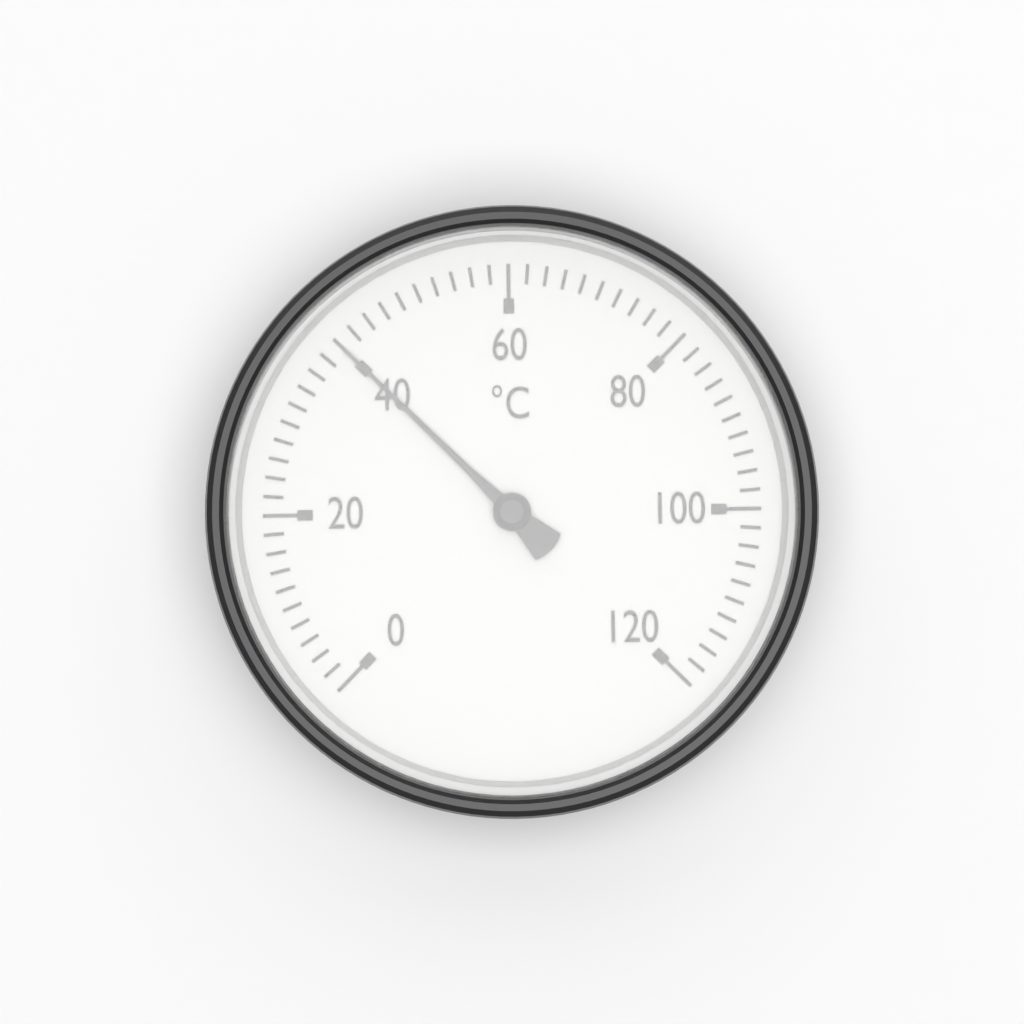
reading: 40 °C
